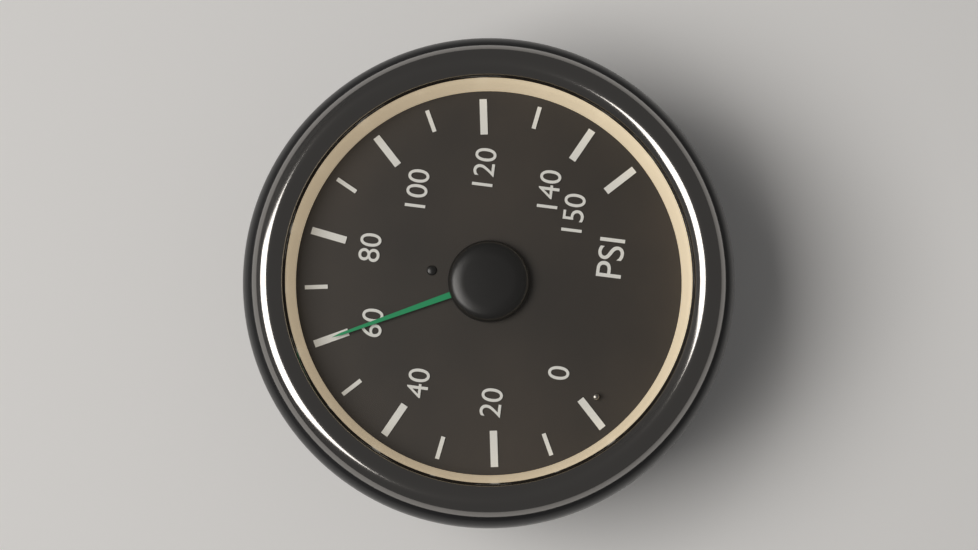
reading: 60 psi
